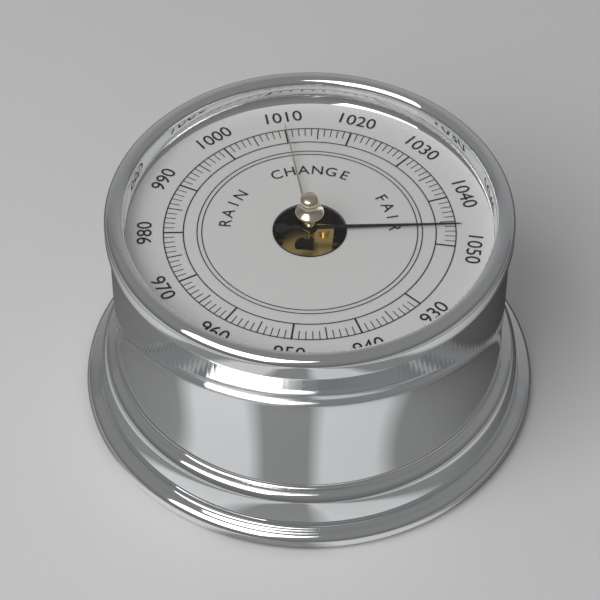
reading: 1046 (no unit)
